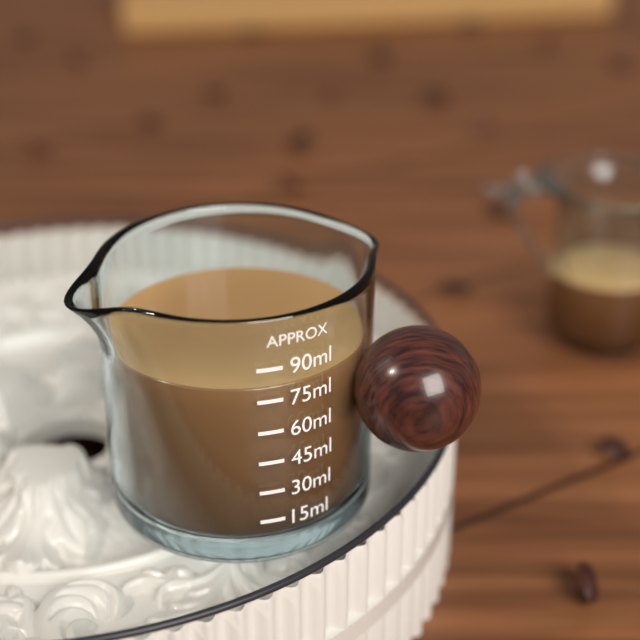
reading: 80 ml
